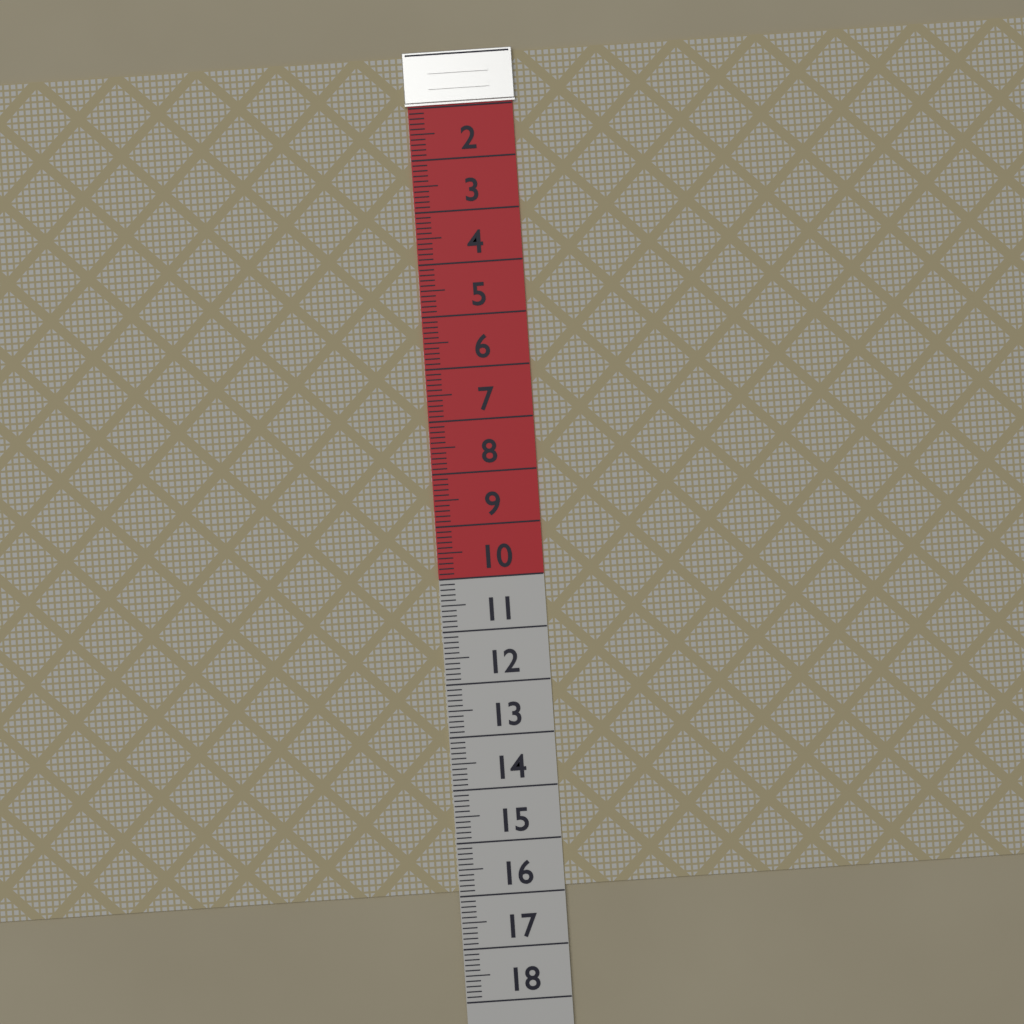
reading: 15.9 (no unit)
